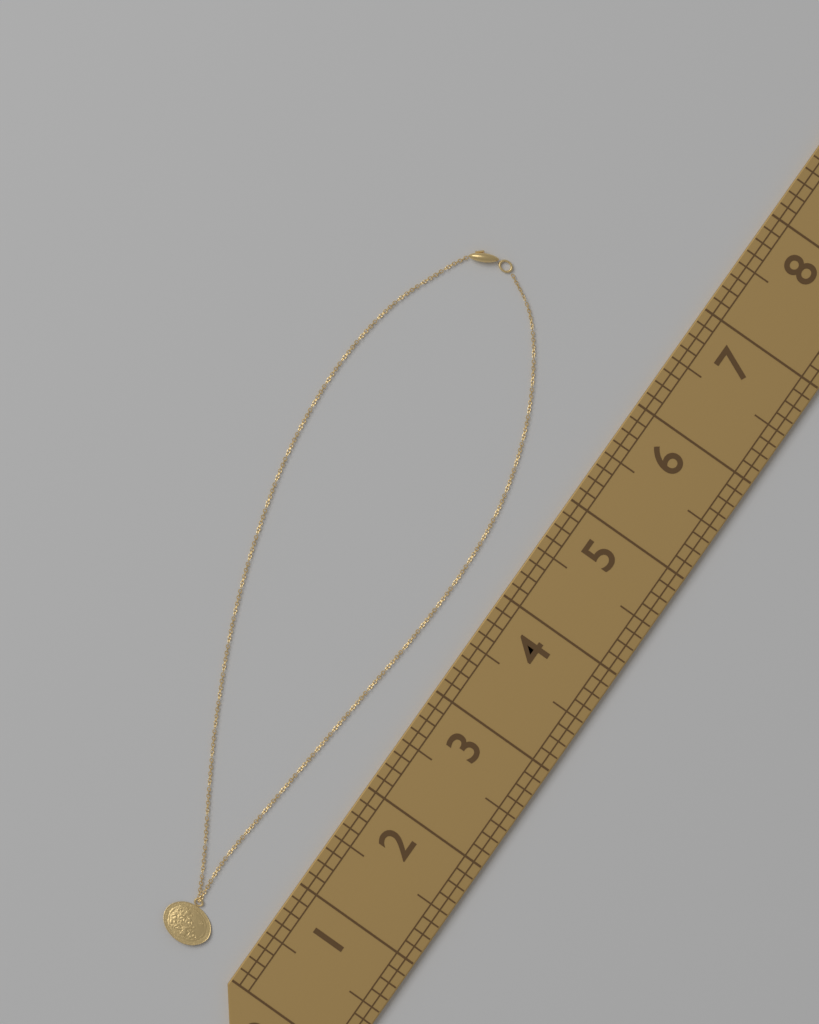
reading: 6.375 (no unit)
